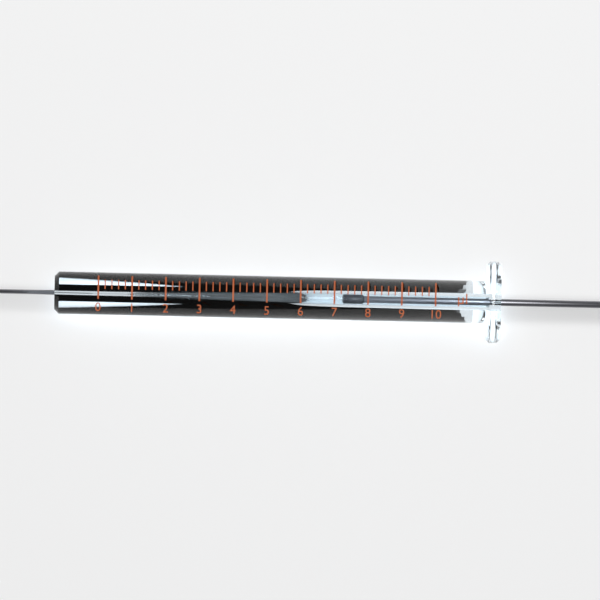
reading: 7.4 µl
